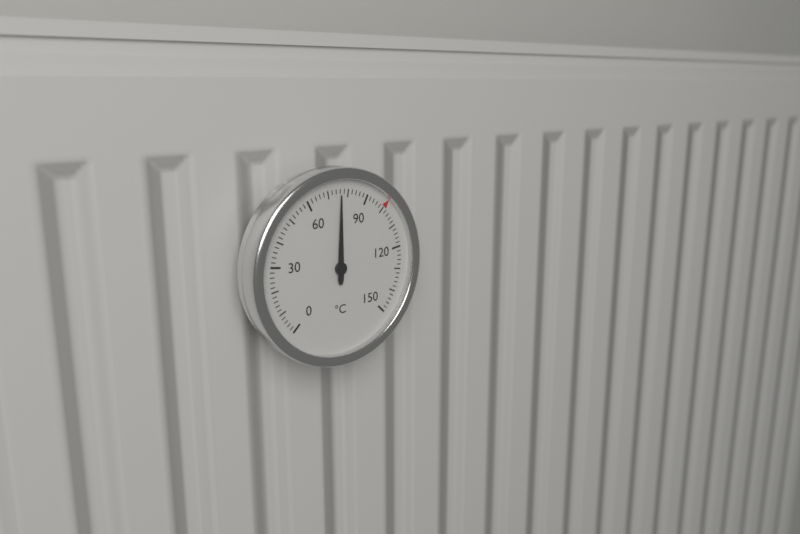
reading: 76 °C
